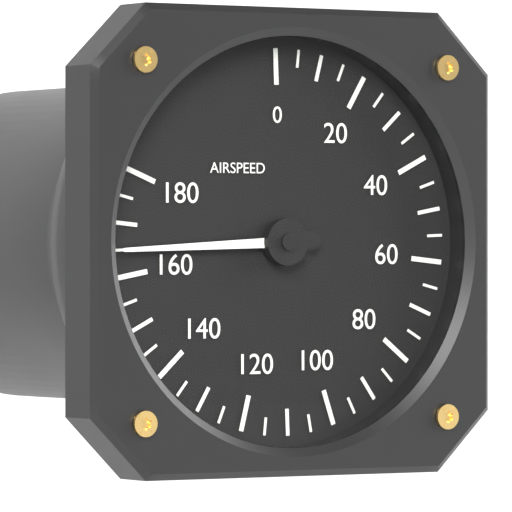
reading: 165 (no unit)
